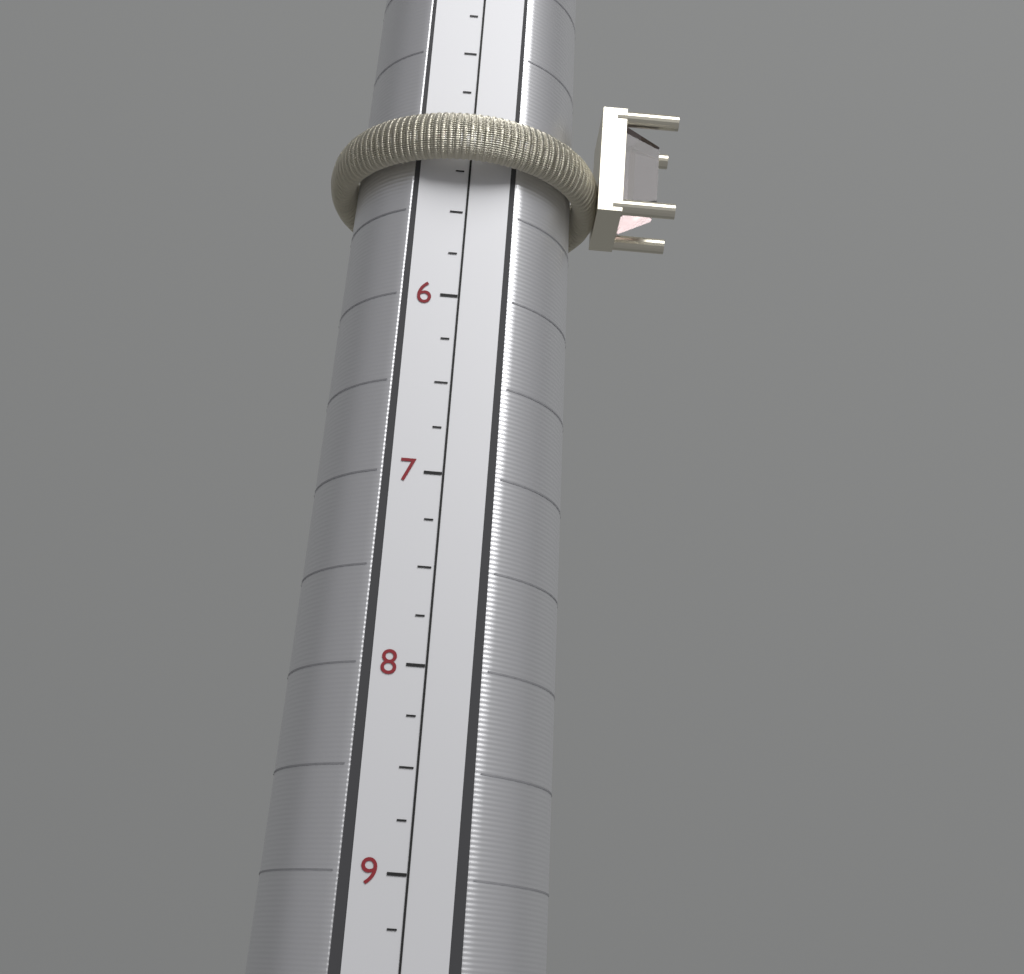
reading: 5.25 (no unit)
